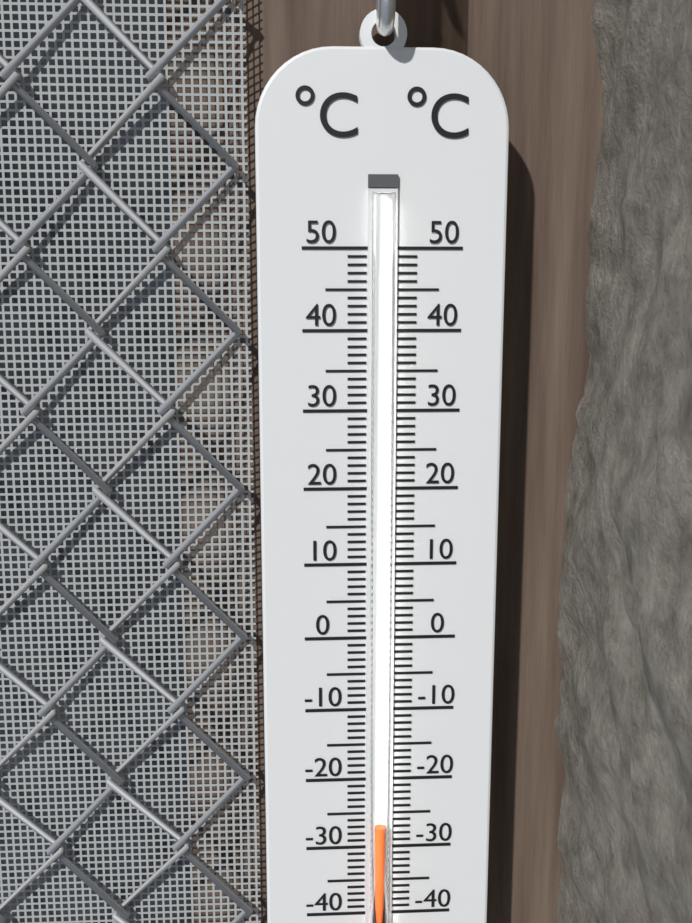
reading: -26 °C
